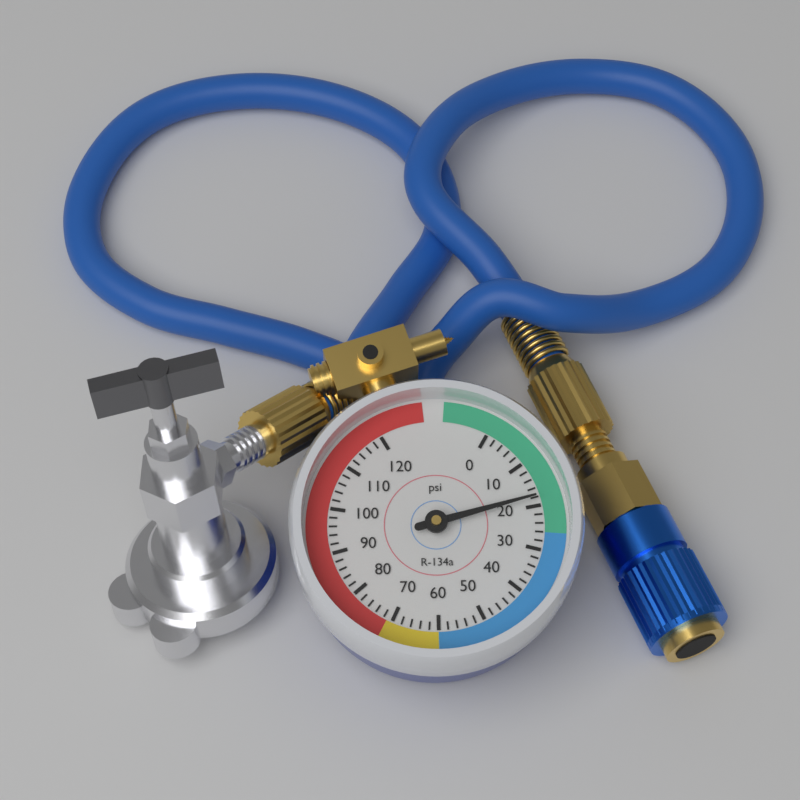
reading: 18 psi
